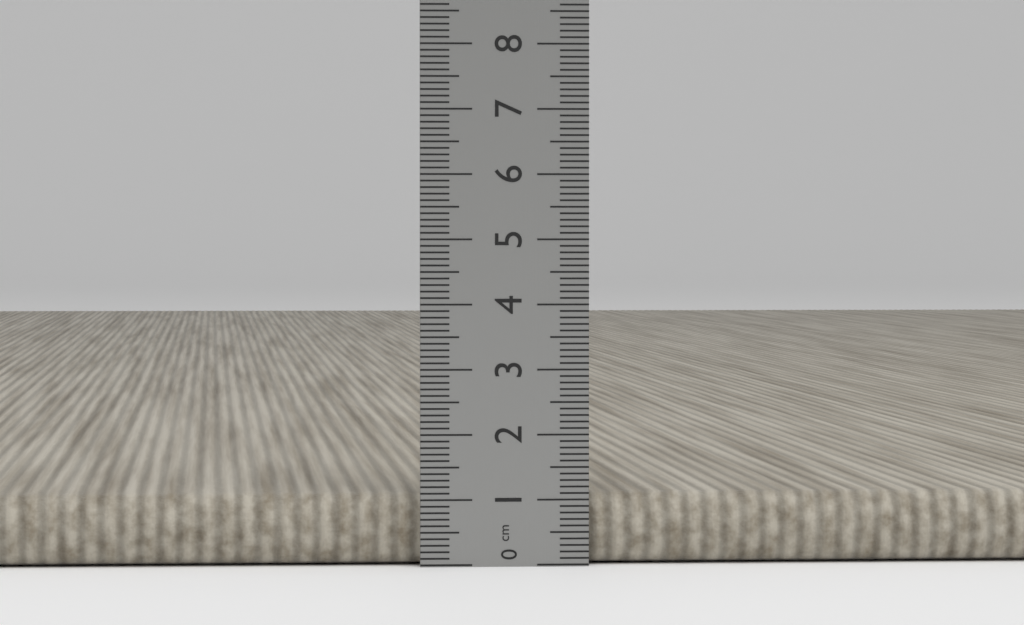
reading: 1.1 cm
